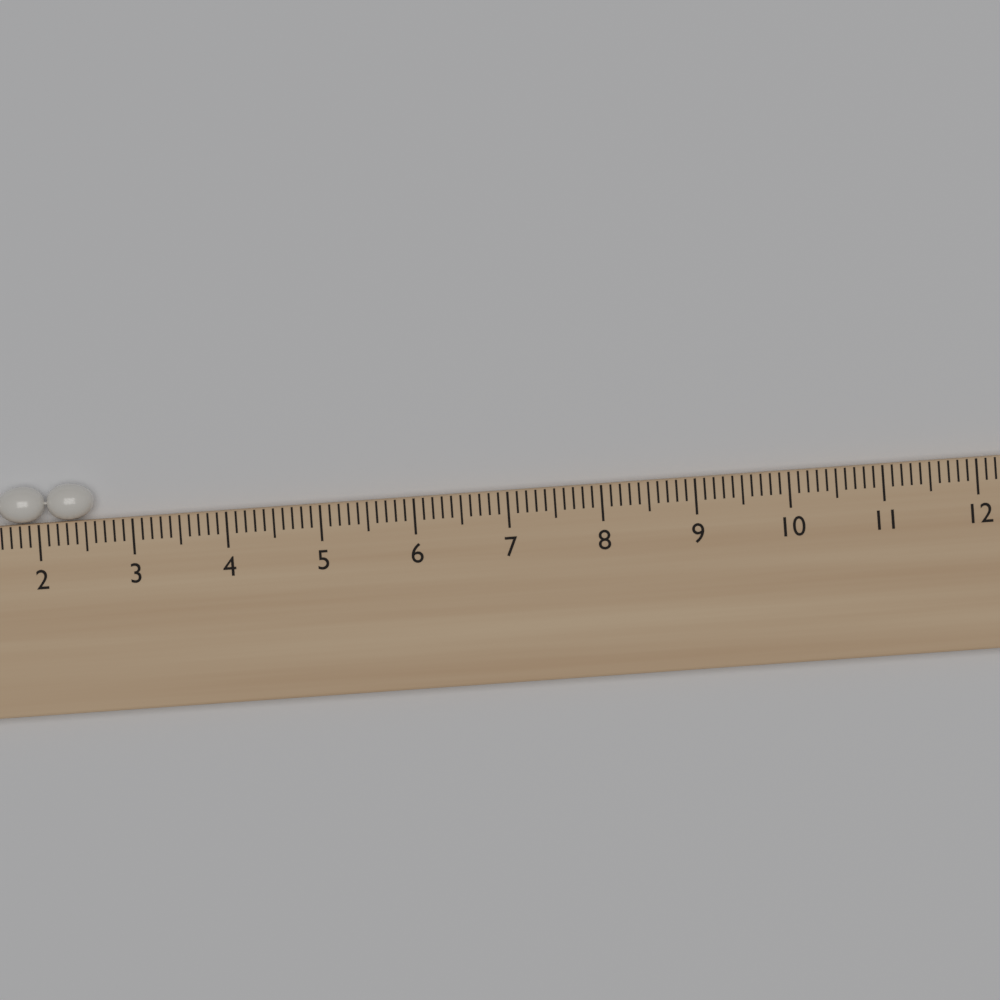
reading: 2.6 cm
